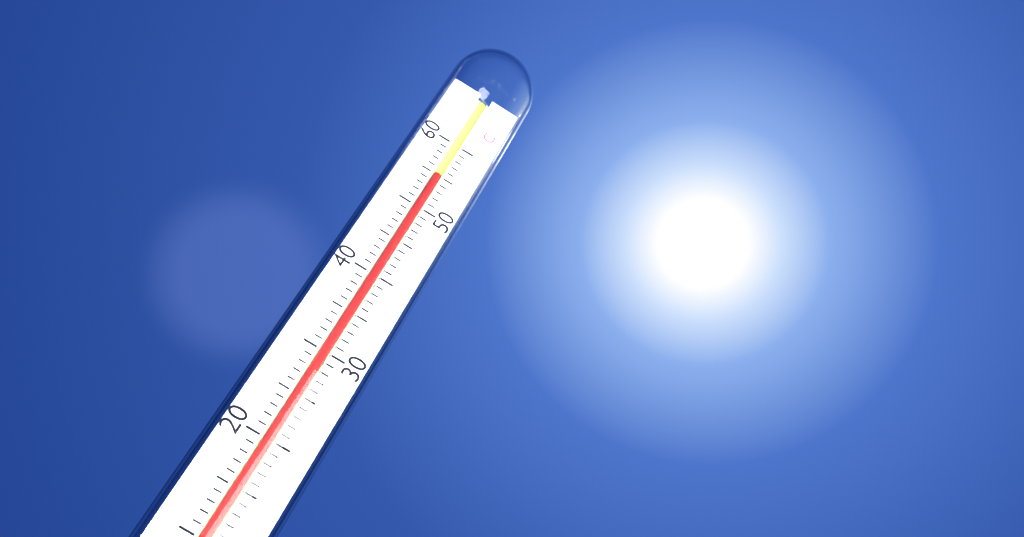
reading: 55 °C
